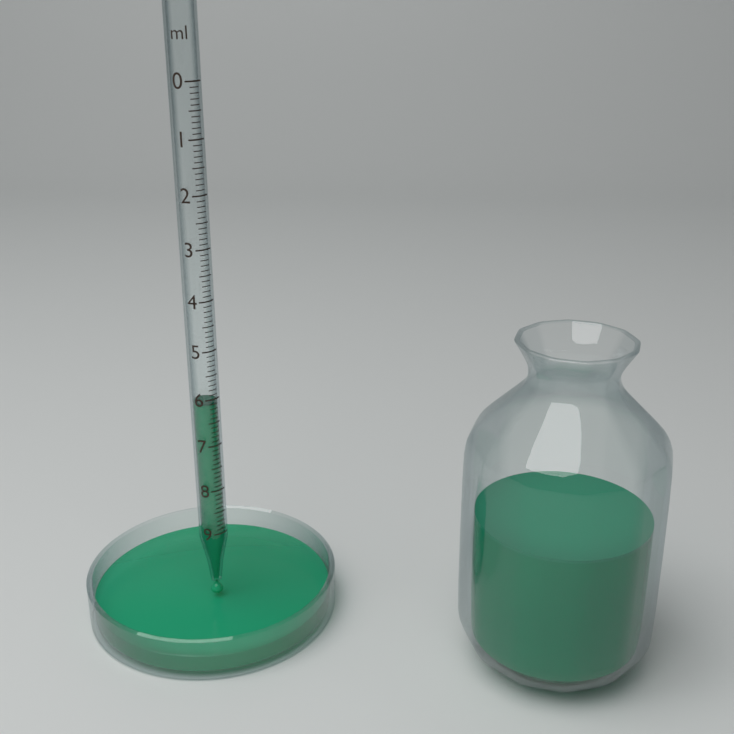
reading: 6.1 ml
